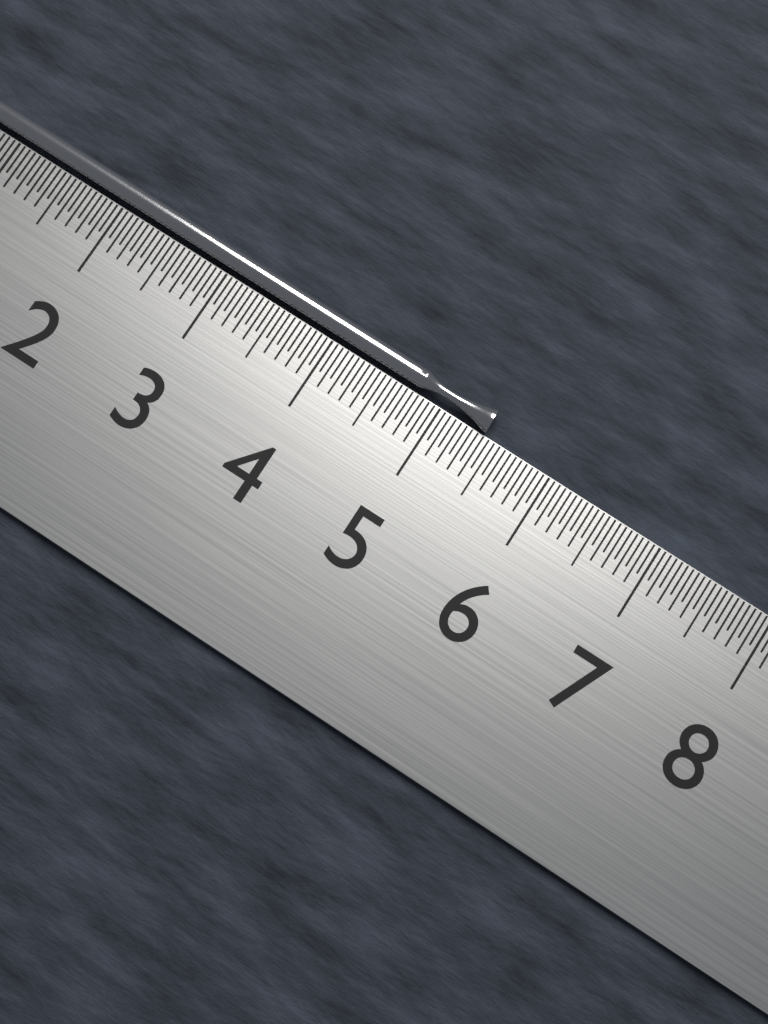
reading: 5.40 cm
